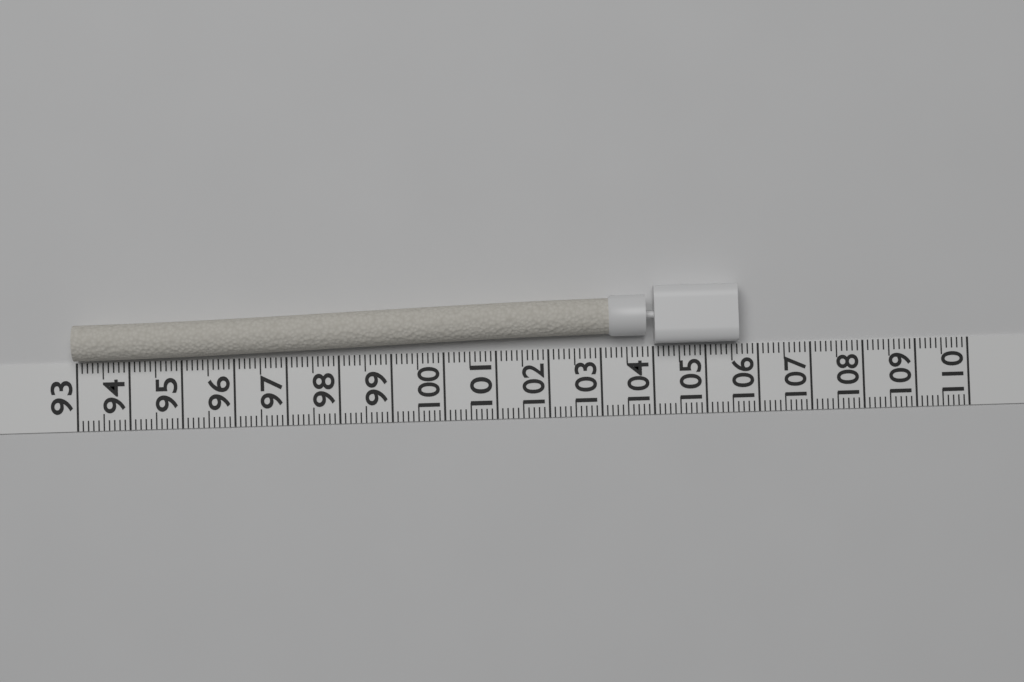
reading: 105.6 (no unit)
